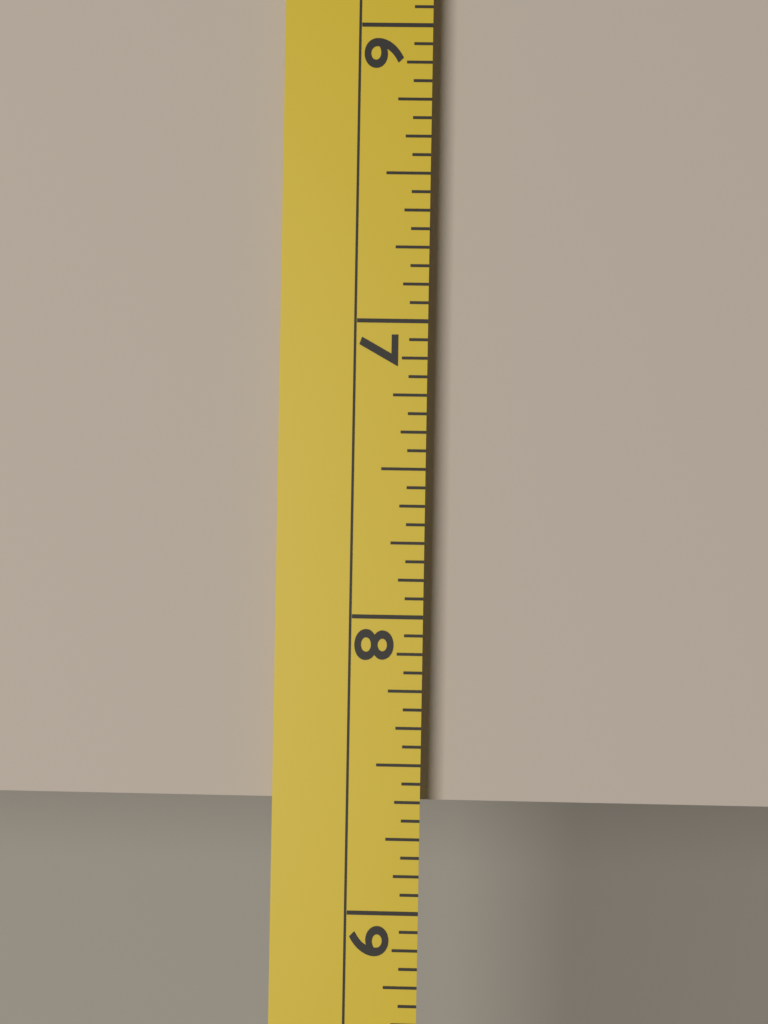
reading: 8.6250 (no unit)
